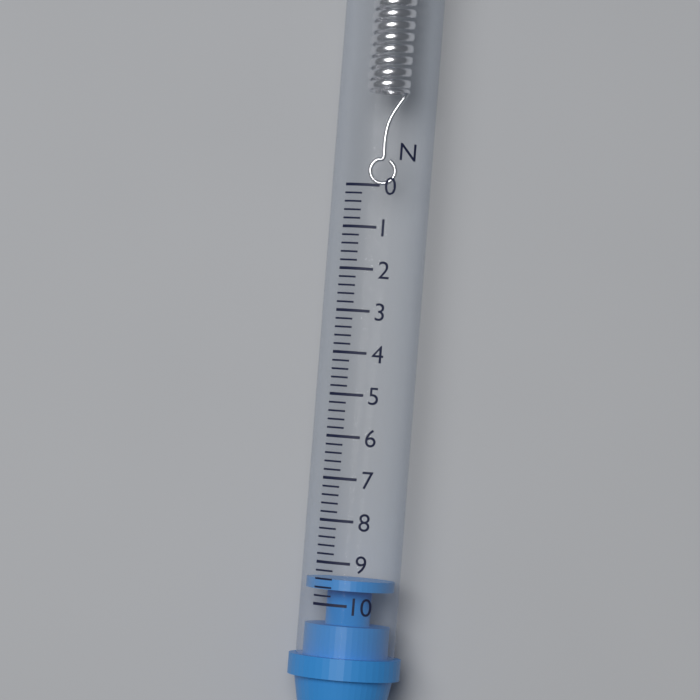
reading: 9.4 N
